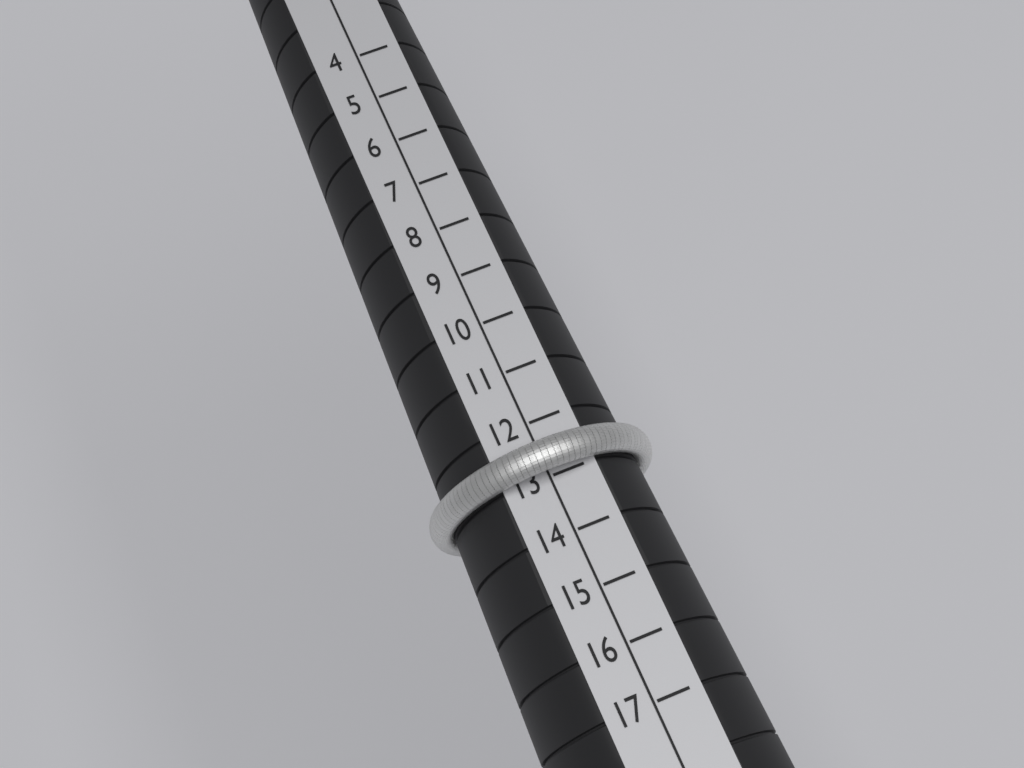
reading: 13 (no unit)
